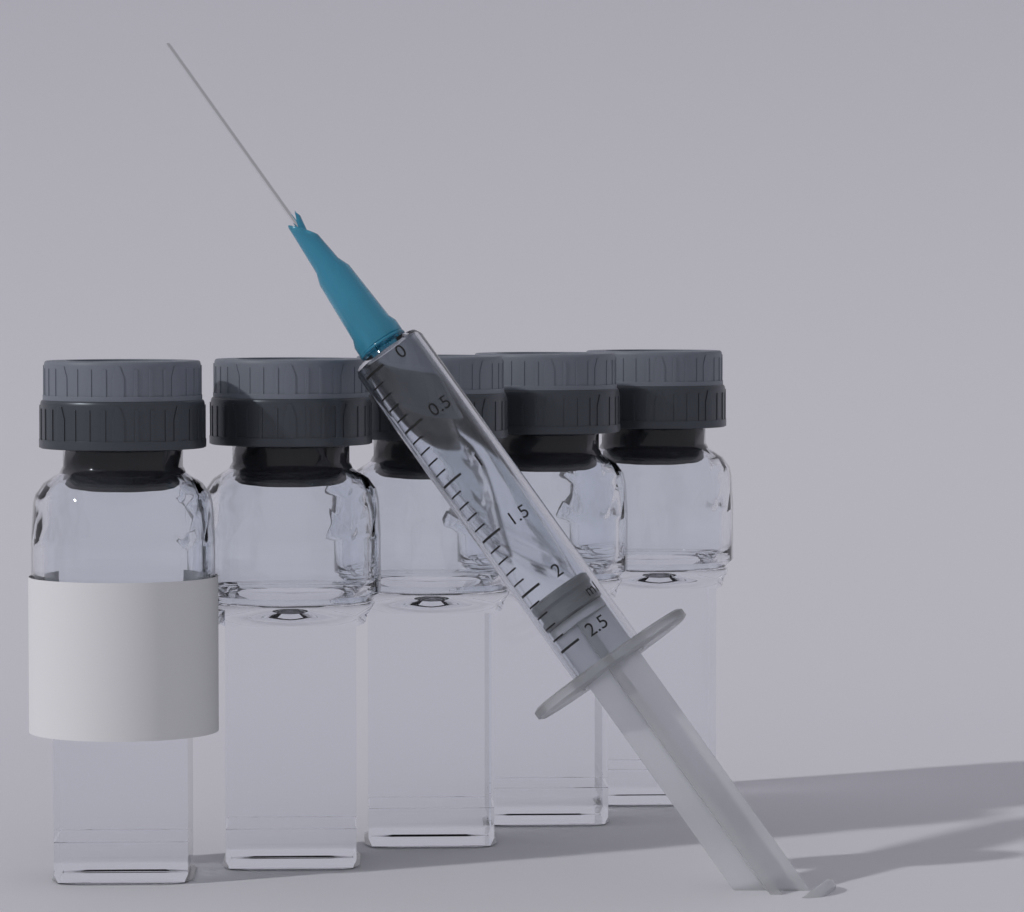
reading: 2.1 ml
